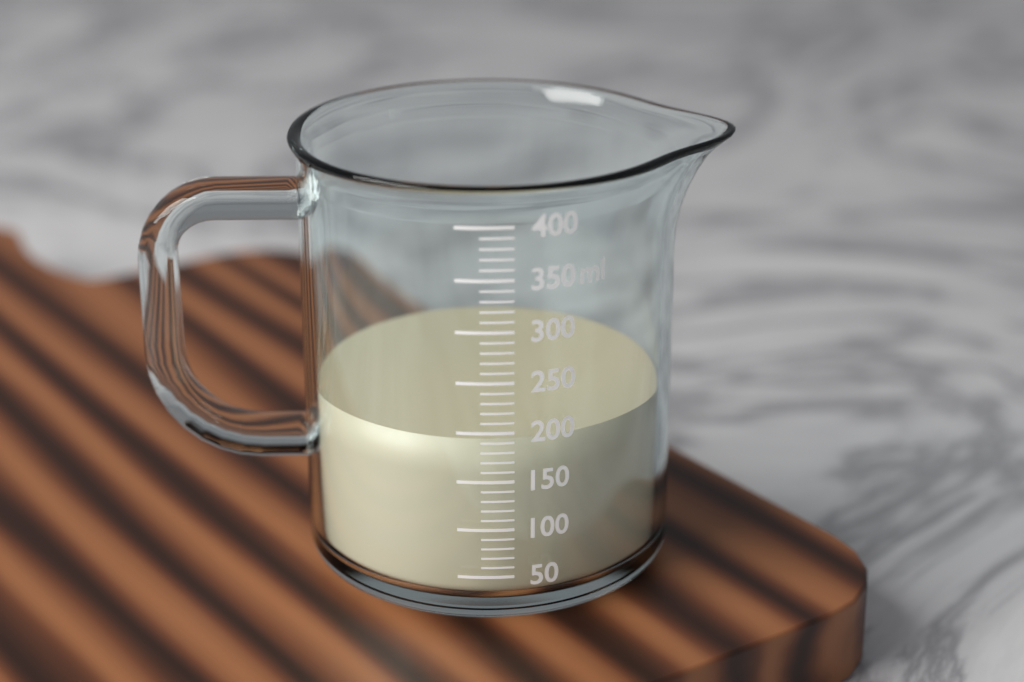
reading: 190 ml
